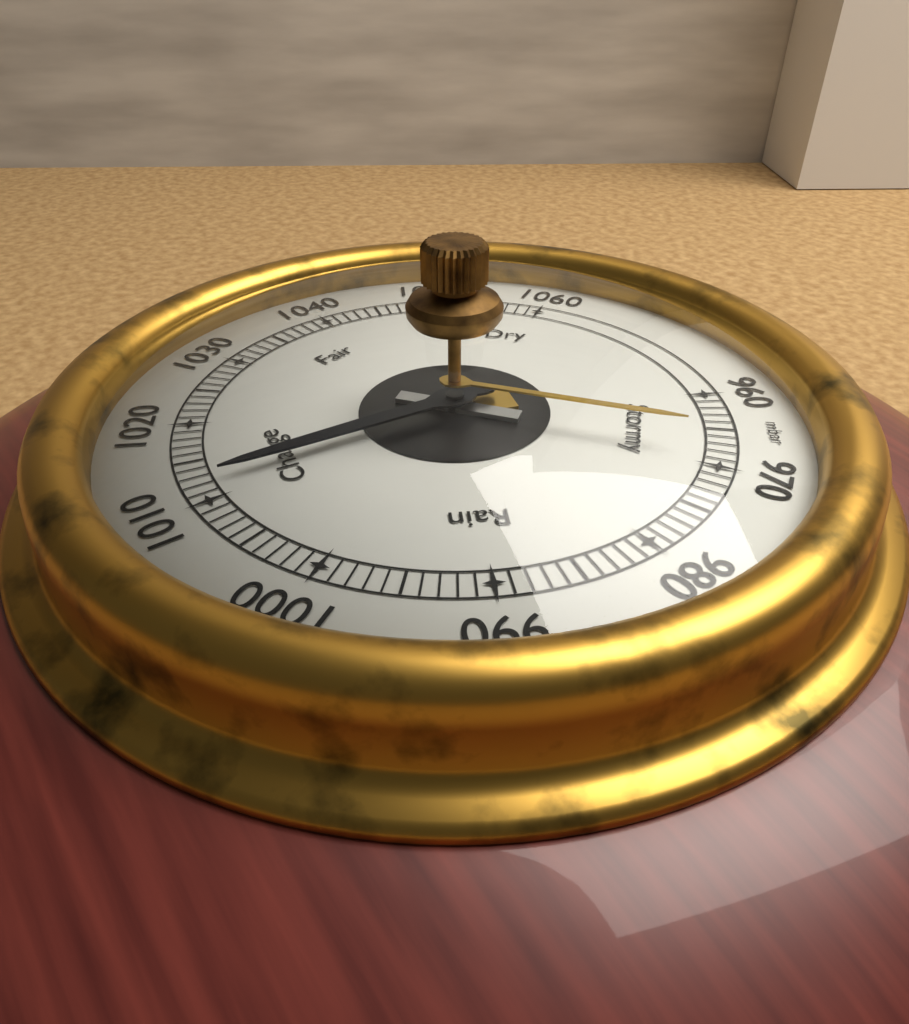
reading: 1012 mbar
